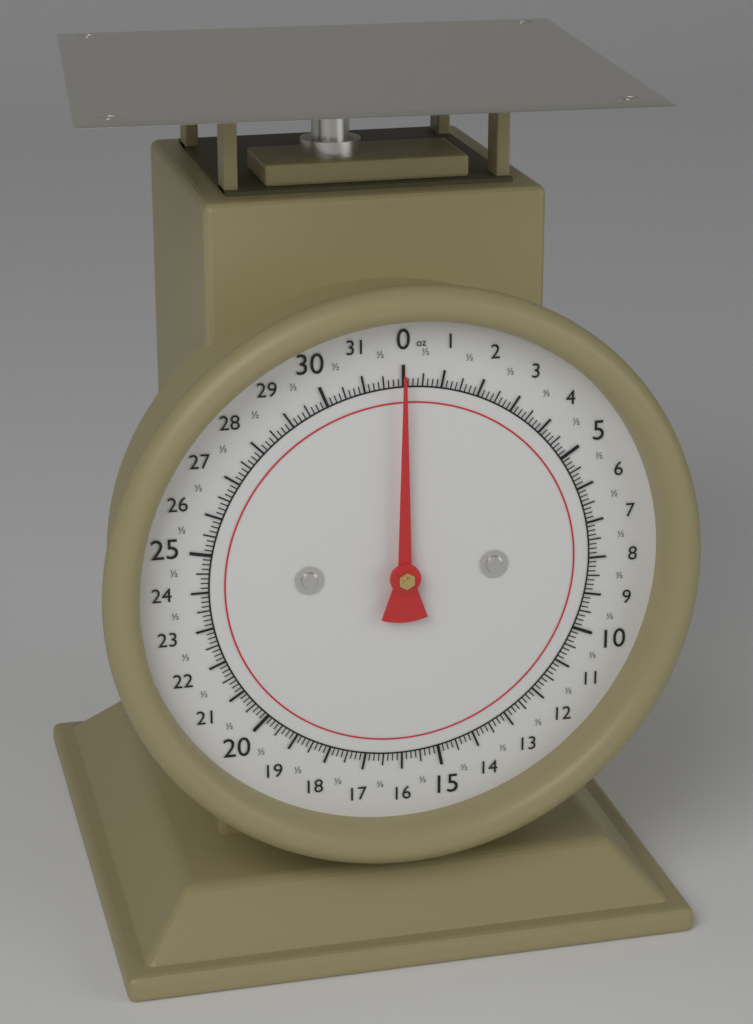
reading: 0.000 oz
